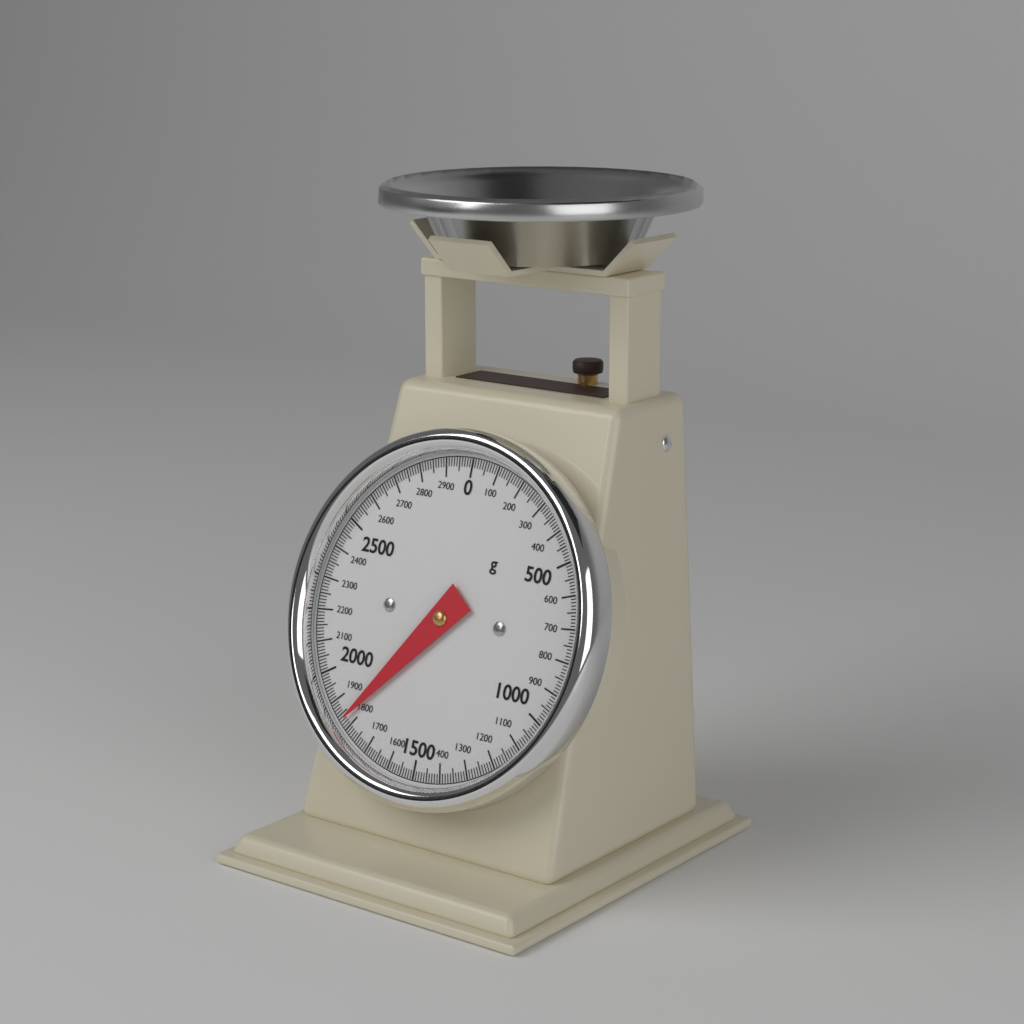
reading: 1830 g
